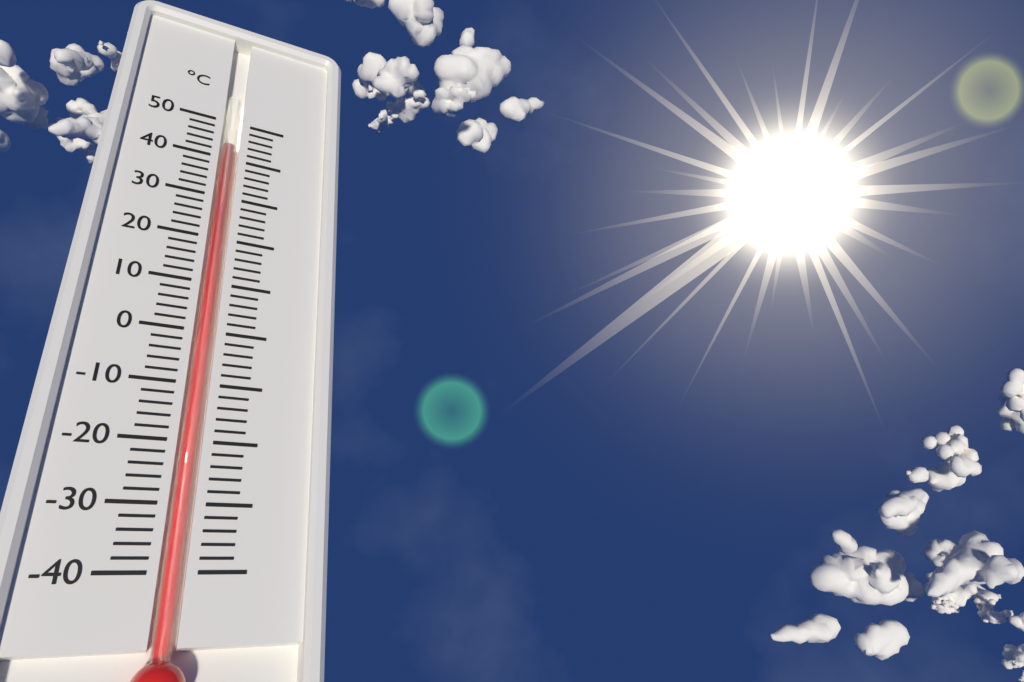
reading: 44 °C
